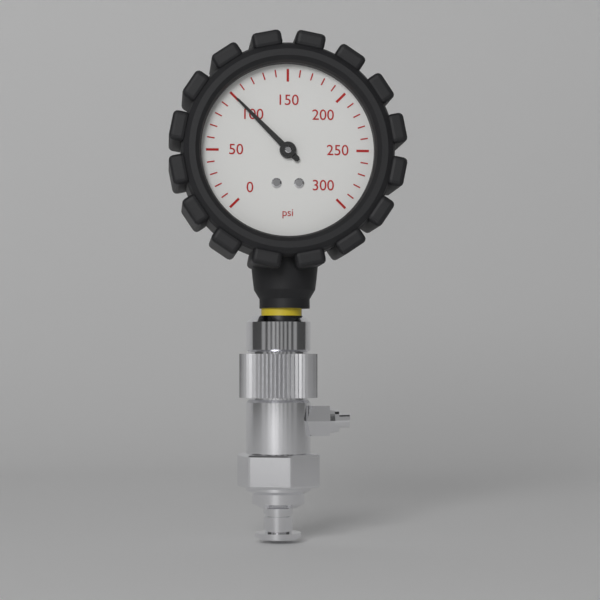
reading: 100 psi
